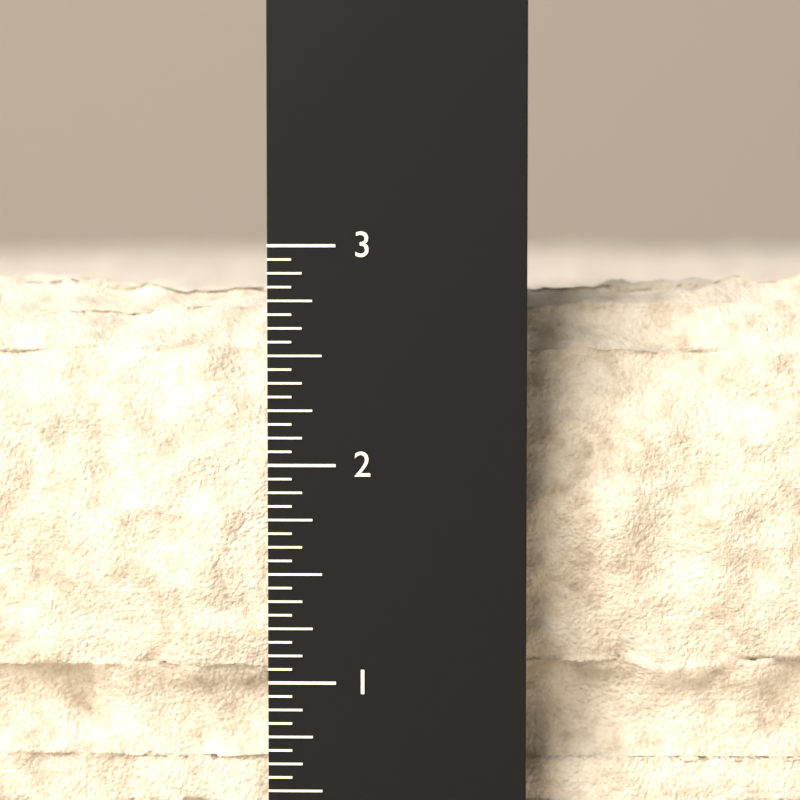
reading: 2.8750 in
